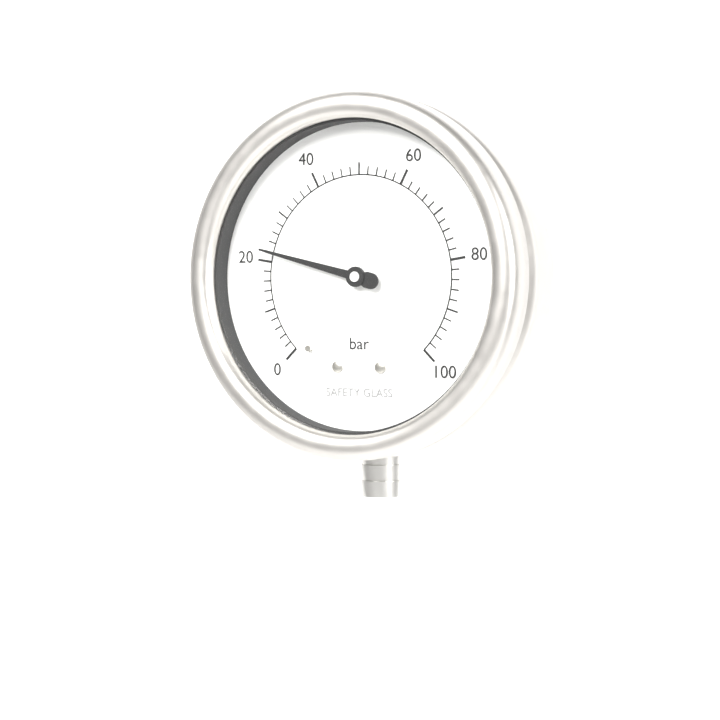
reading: 22 bar
